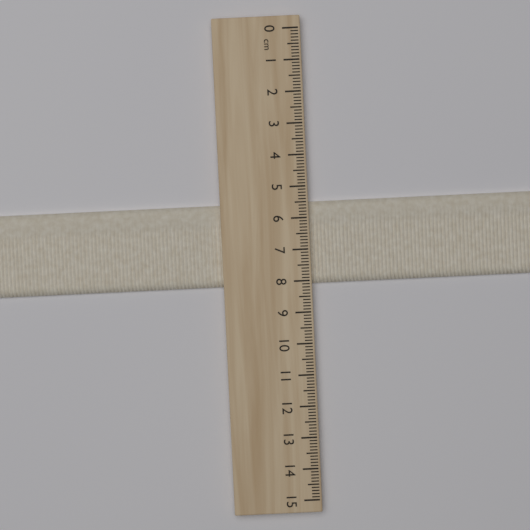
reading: 8.1 cm
